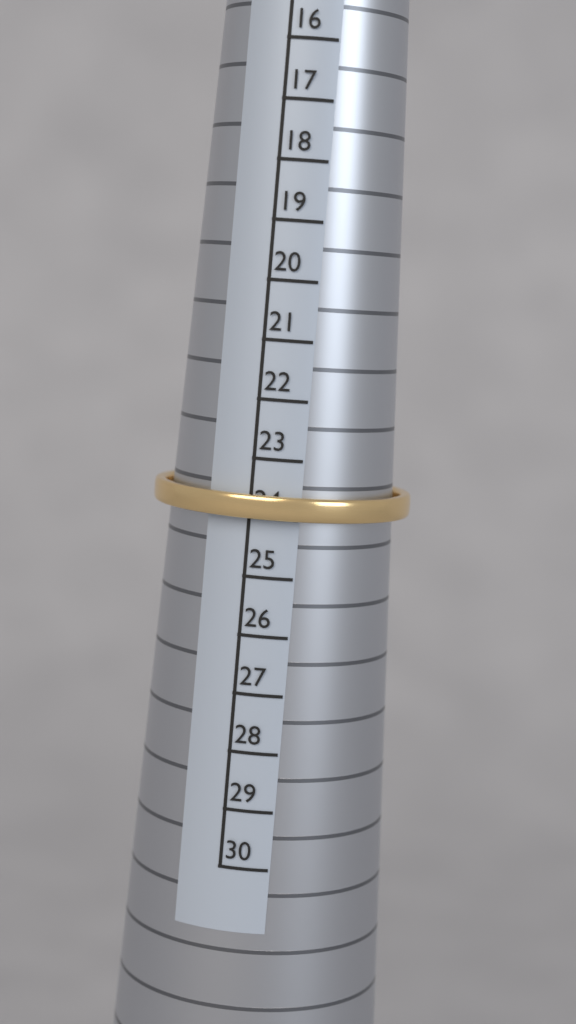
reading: 24 (no unit)
